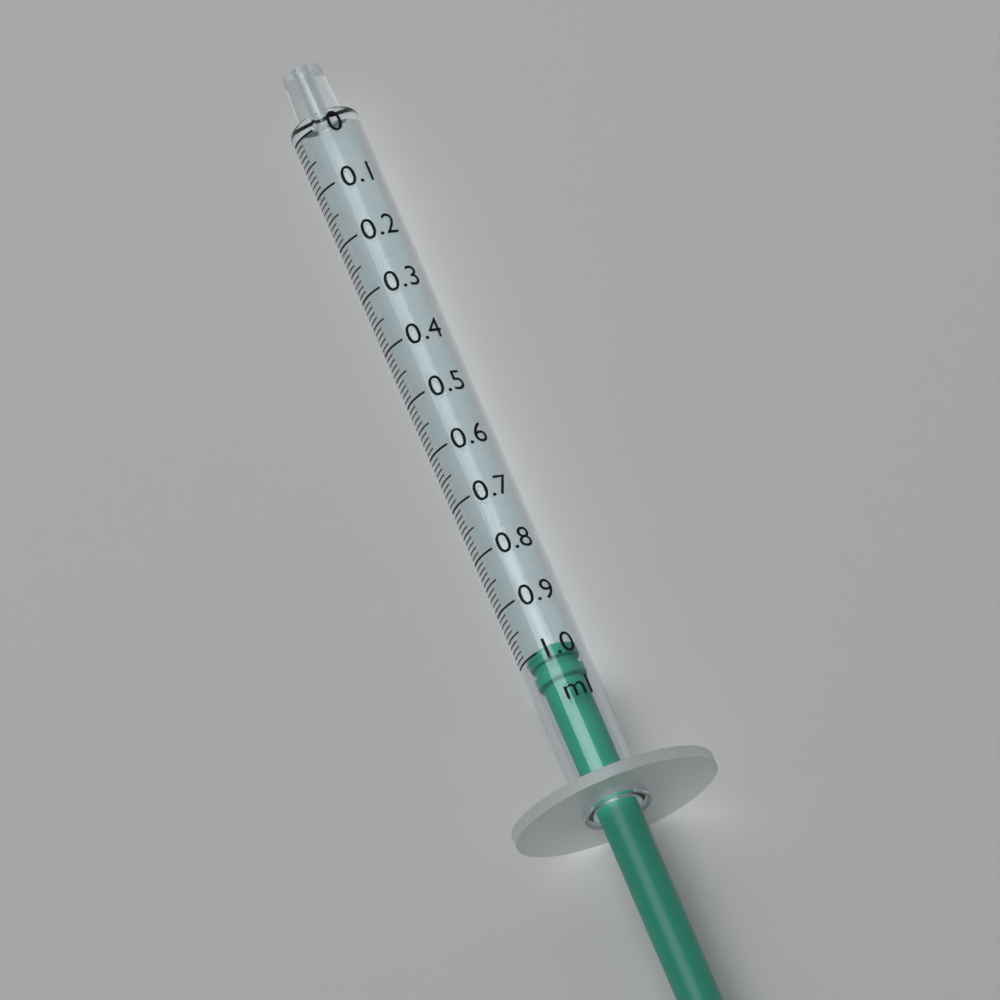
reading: 0.99 ml
